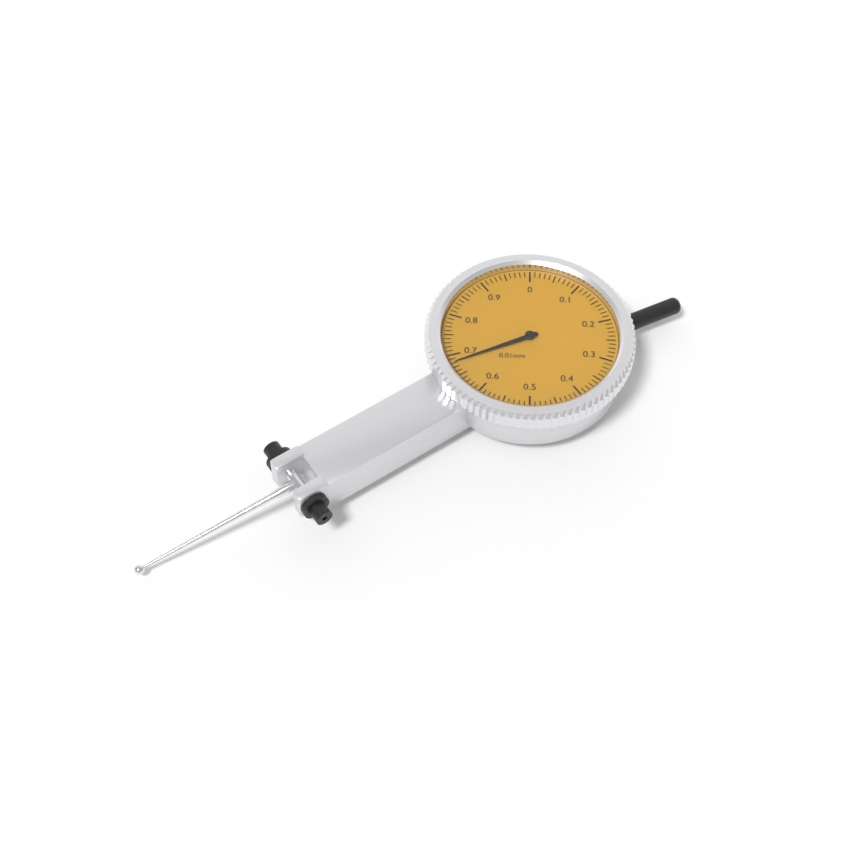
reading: 0.68 mm
